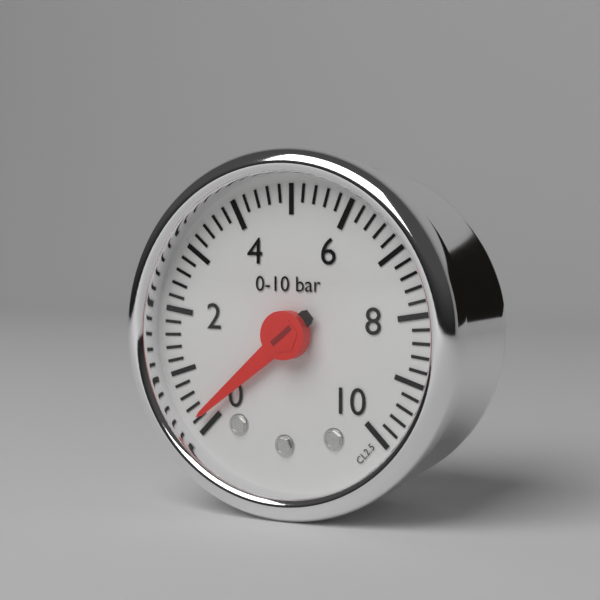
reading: 0.2 bar
